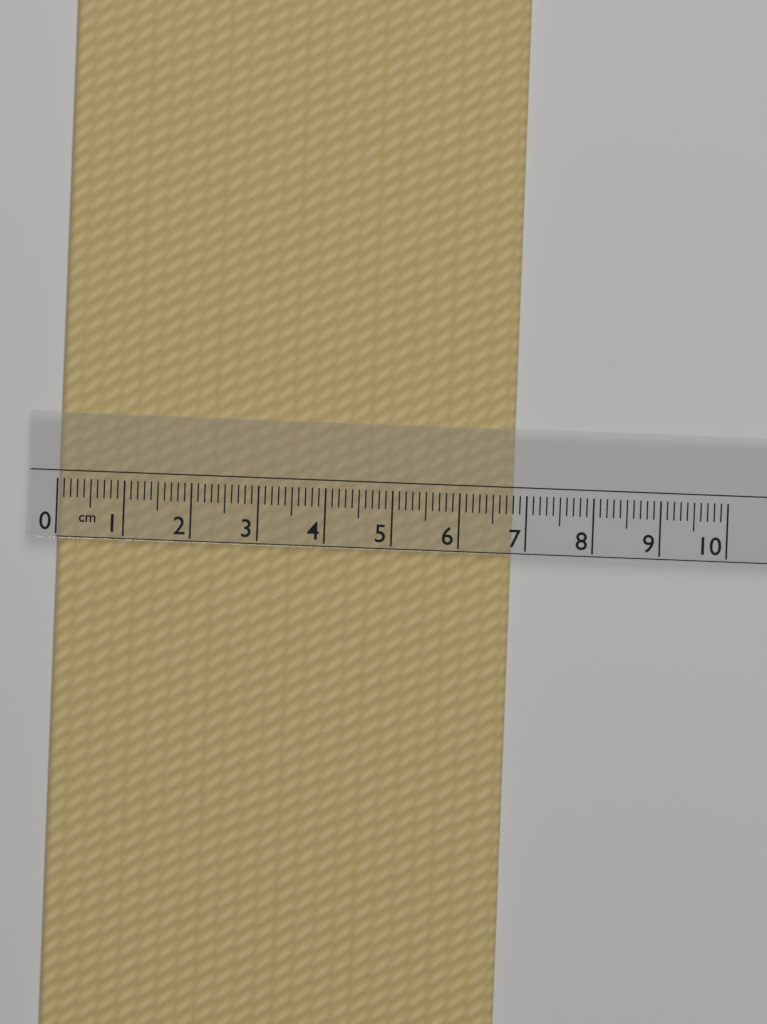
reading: 6.8 cm
